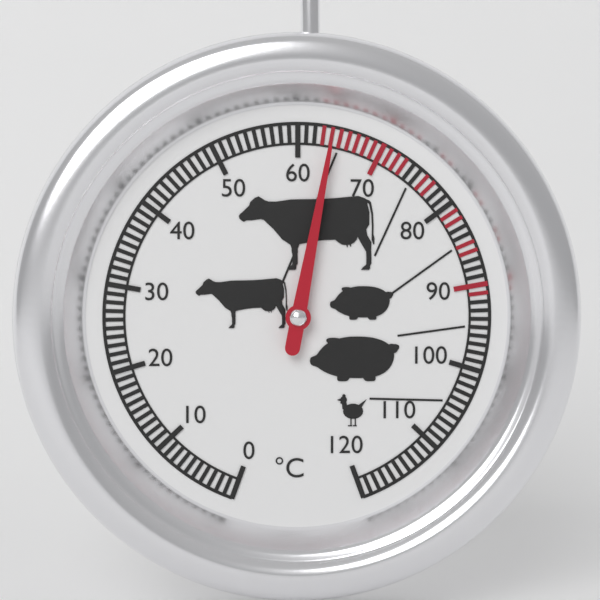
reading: 64 °C
